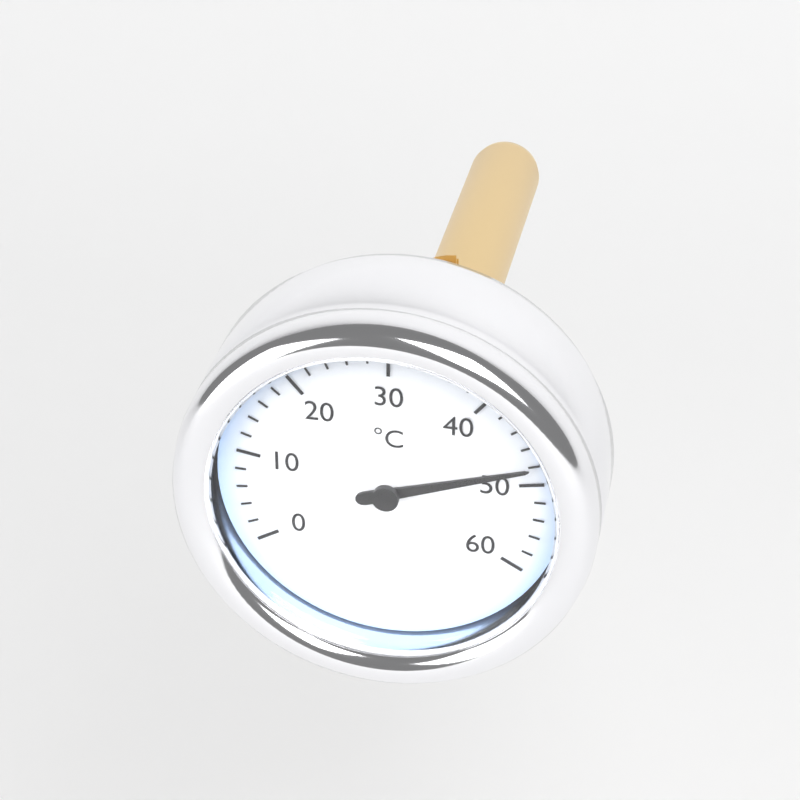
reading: 48 °C
